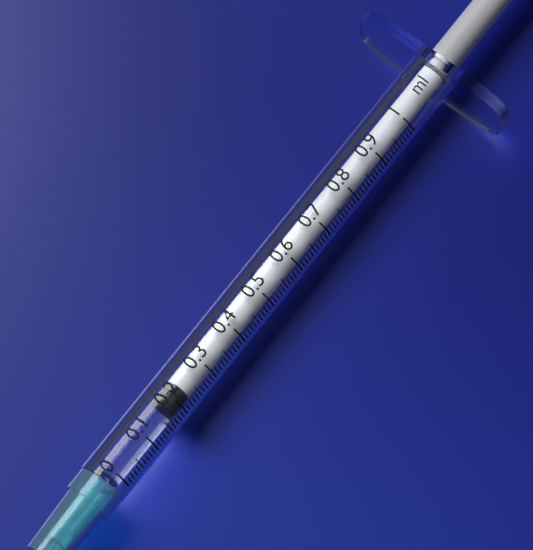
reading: 0.18 ml
